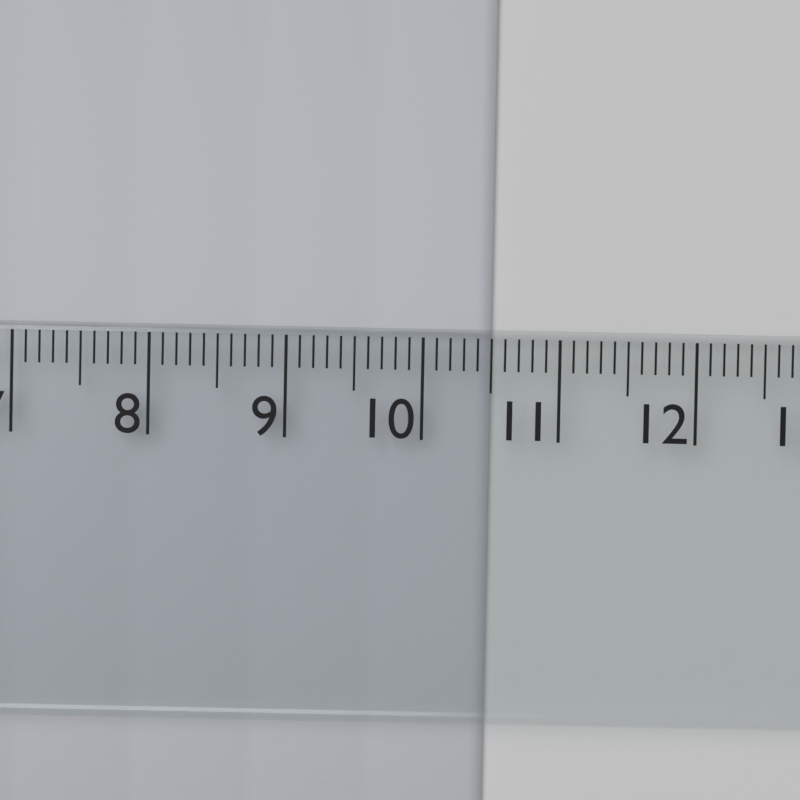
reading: 10.5 cm
